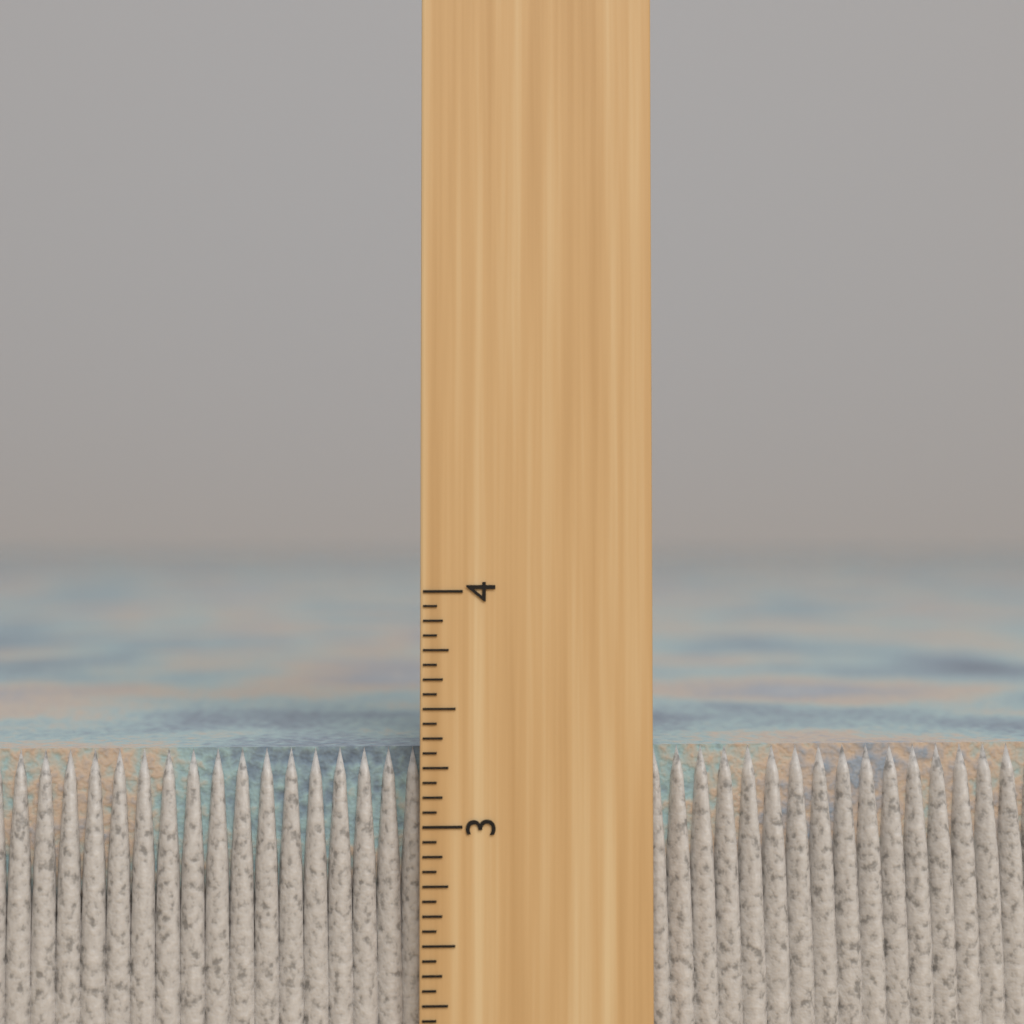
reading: 3.3125 inch
